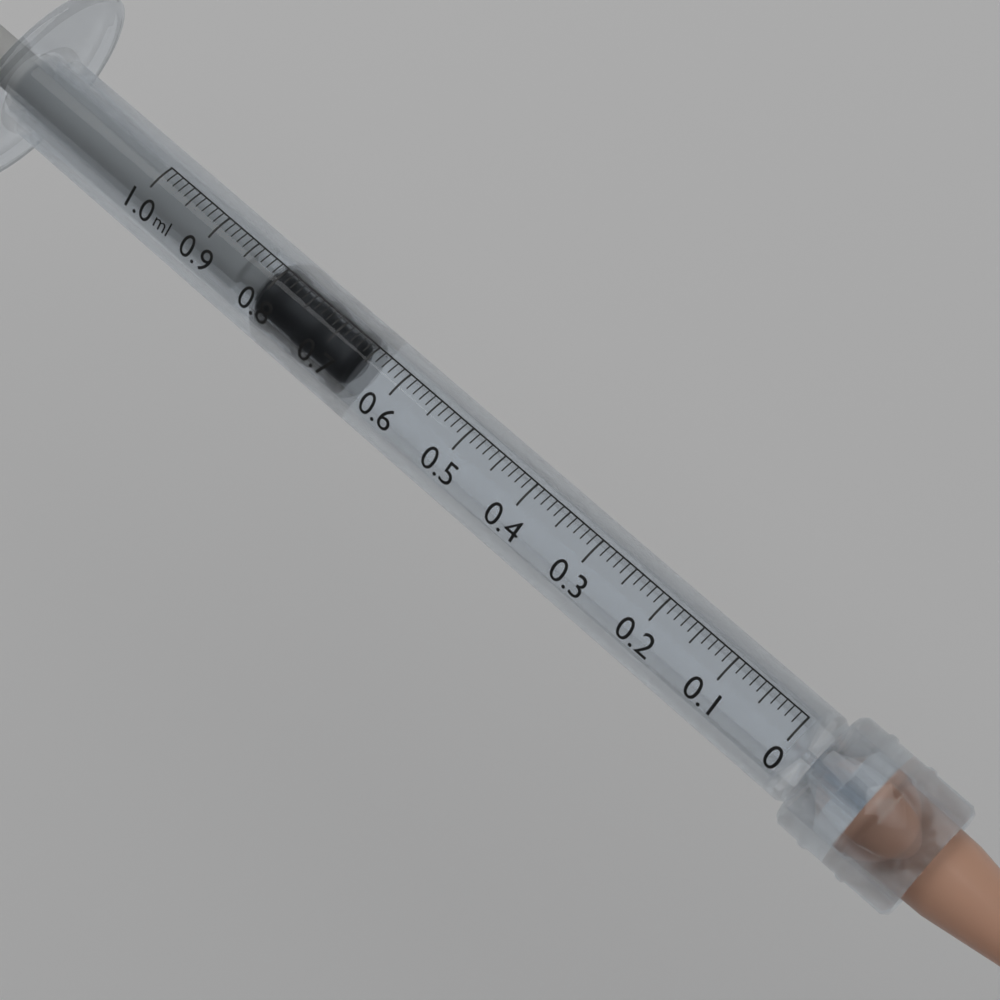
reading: 0.66 ml
